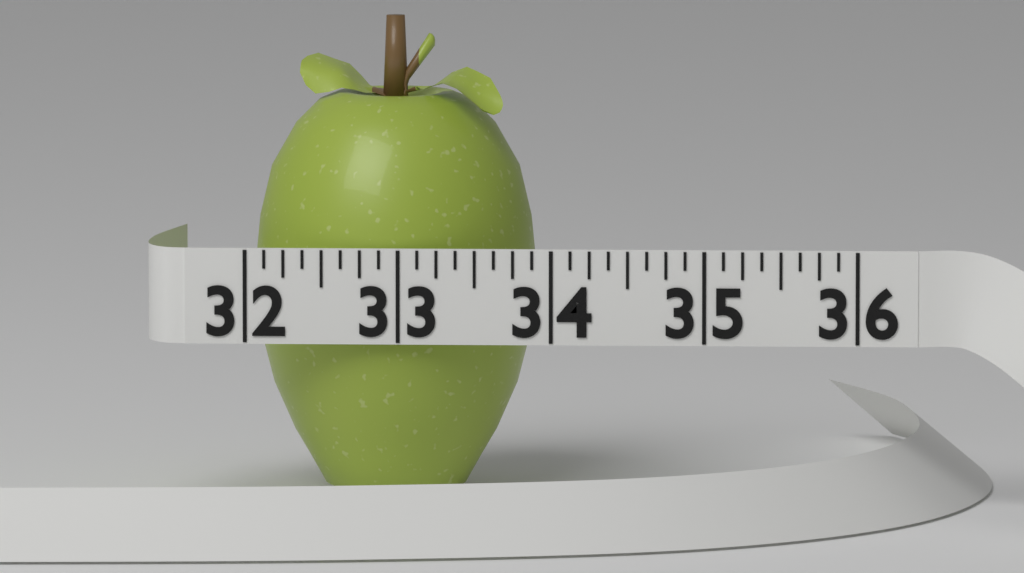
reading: 33.875 (no unit)
